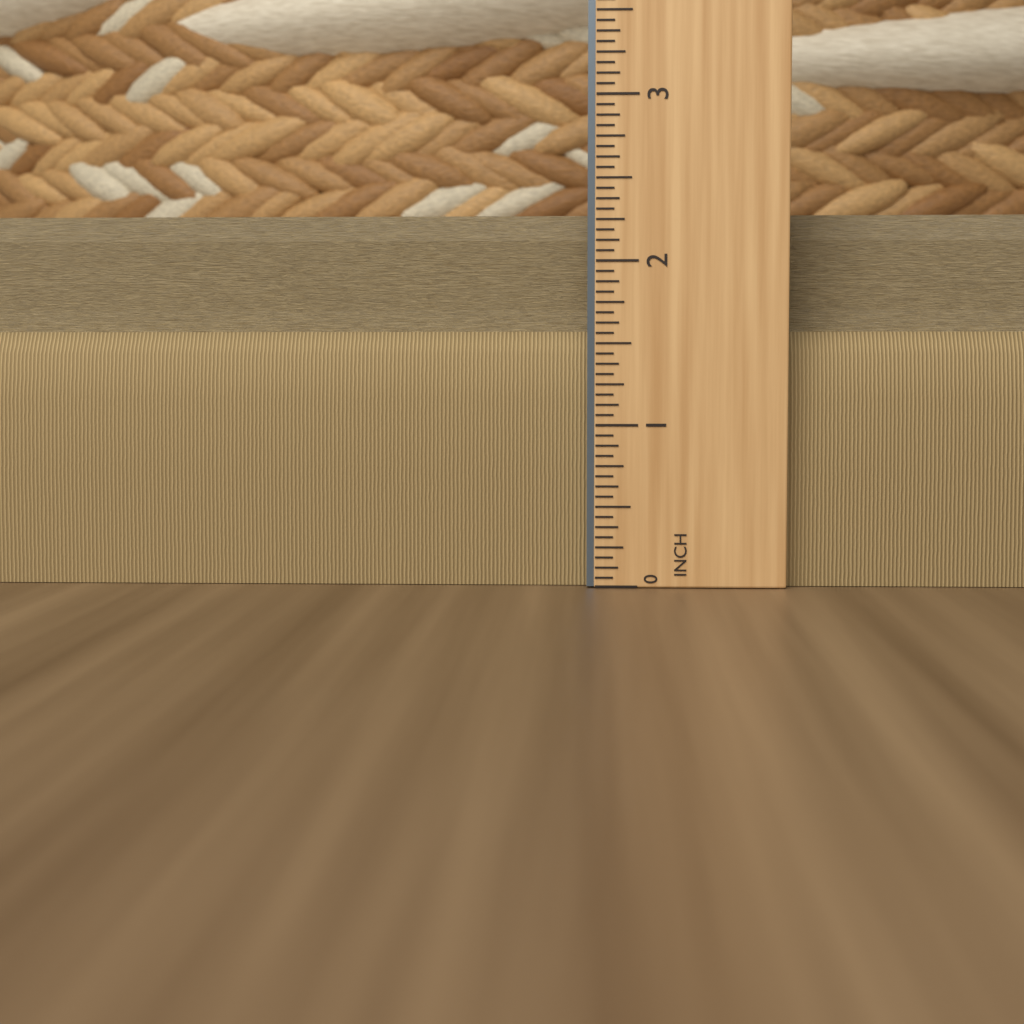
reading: 2.3125 in
